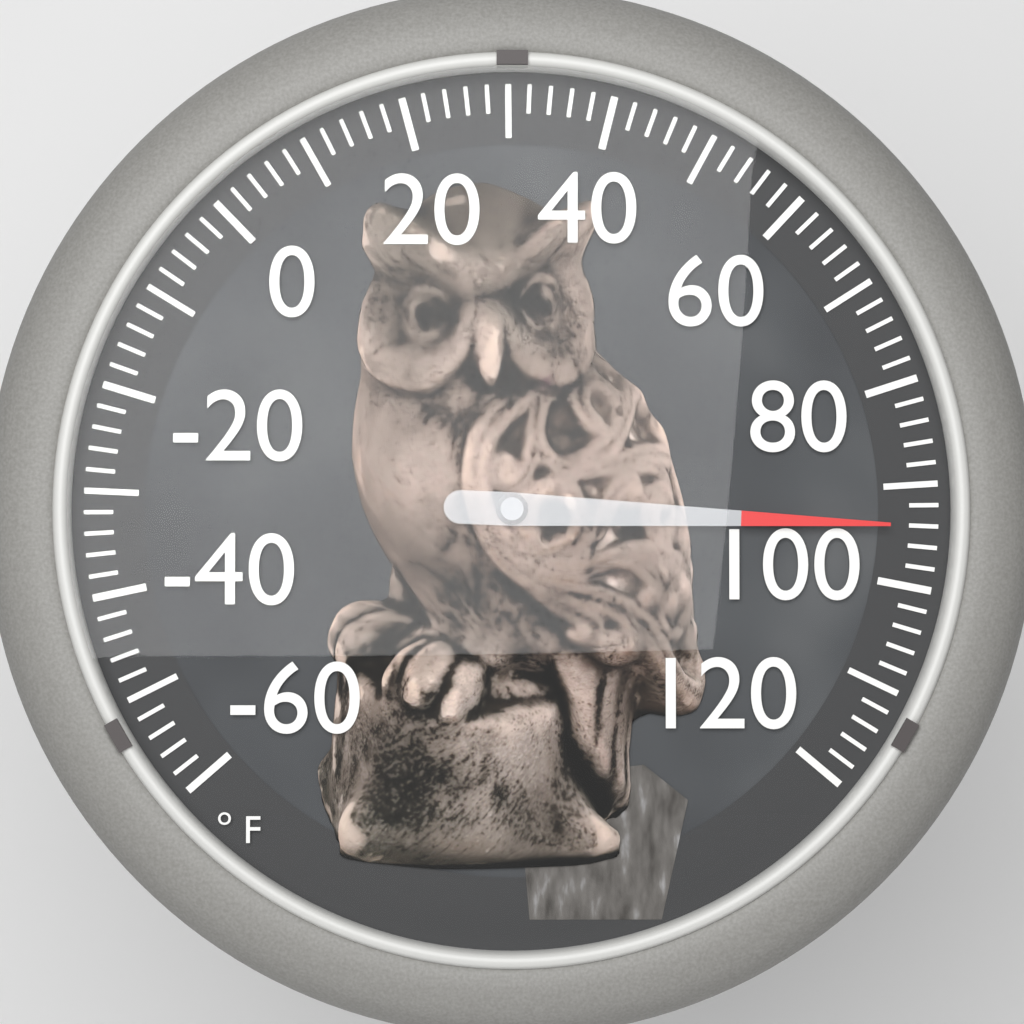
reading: 94 °F
